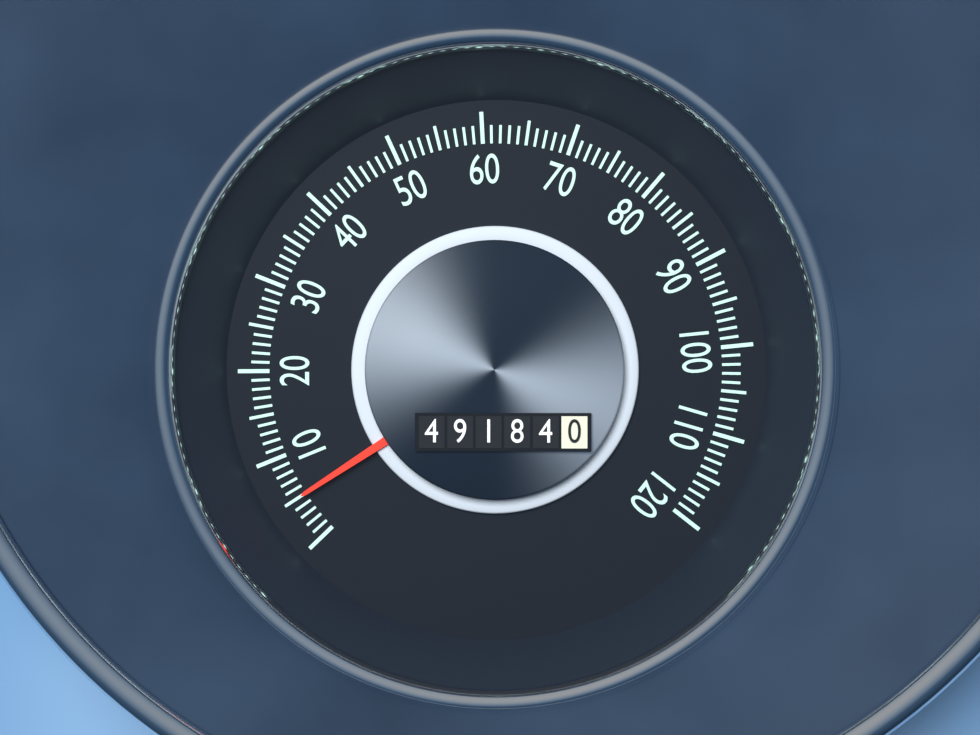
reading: 5 (no unit)
